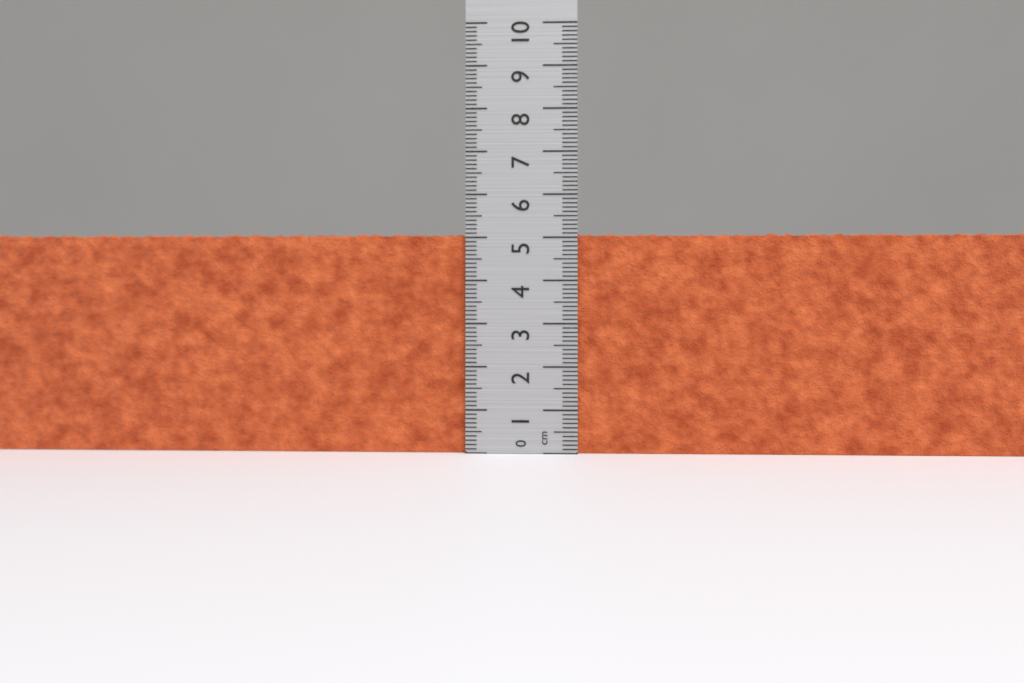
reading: 5.1 cm
